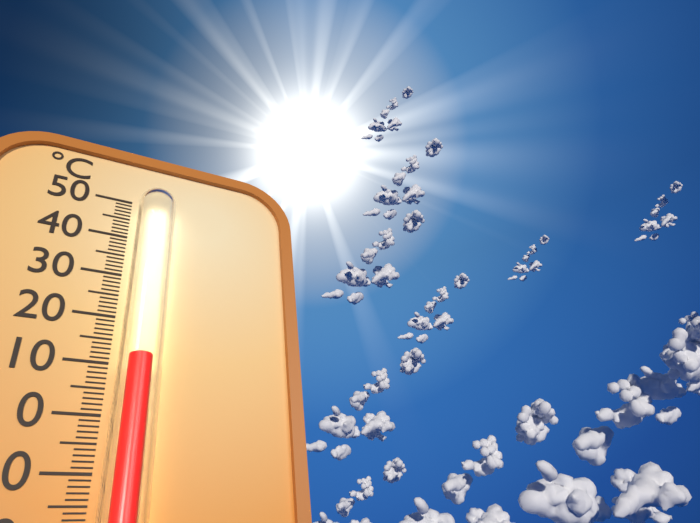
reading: 10 °C
